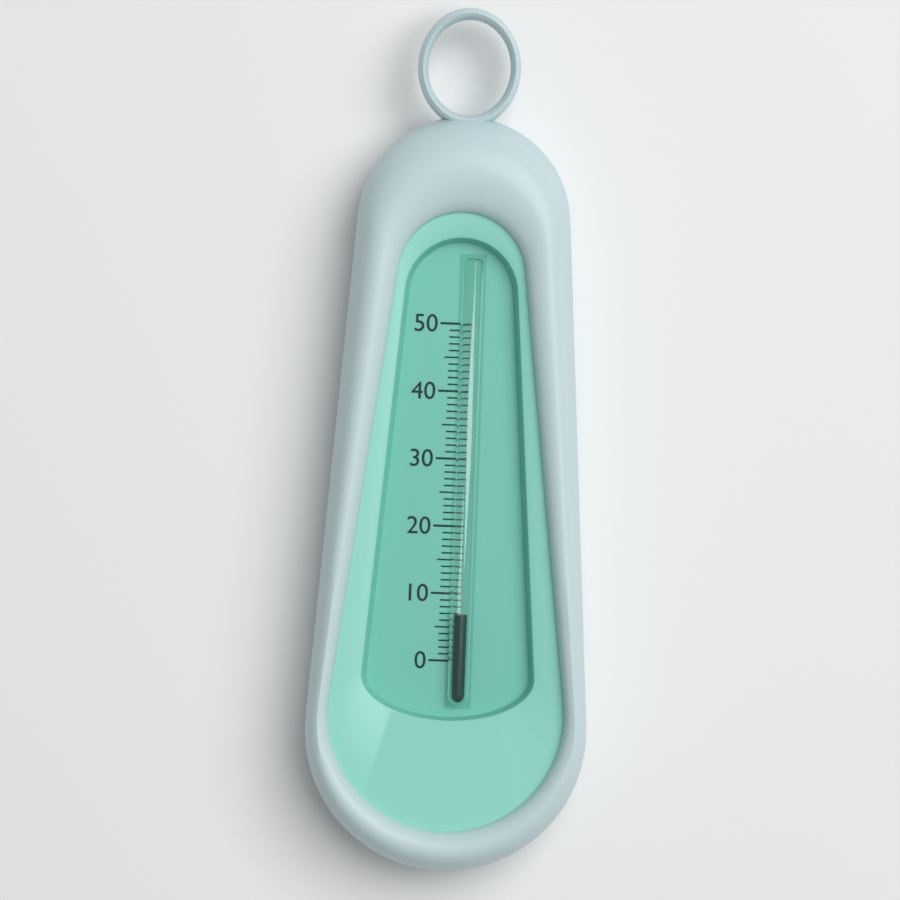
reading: 7 (no unit)
